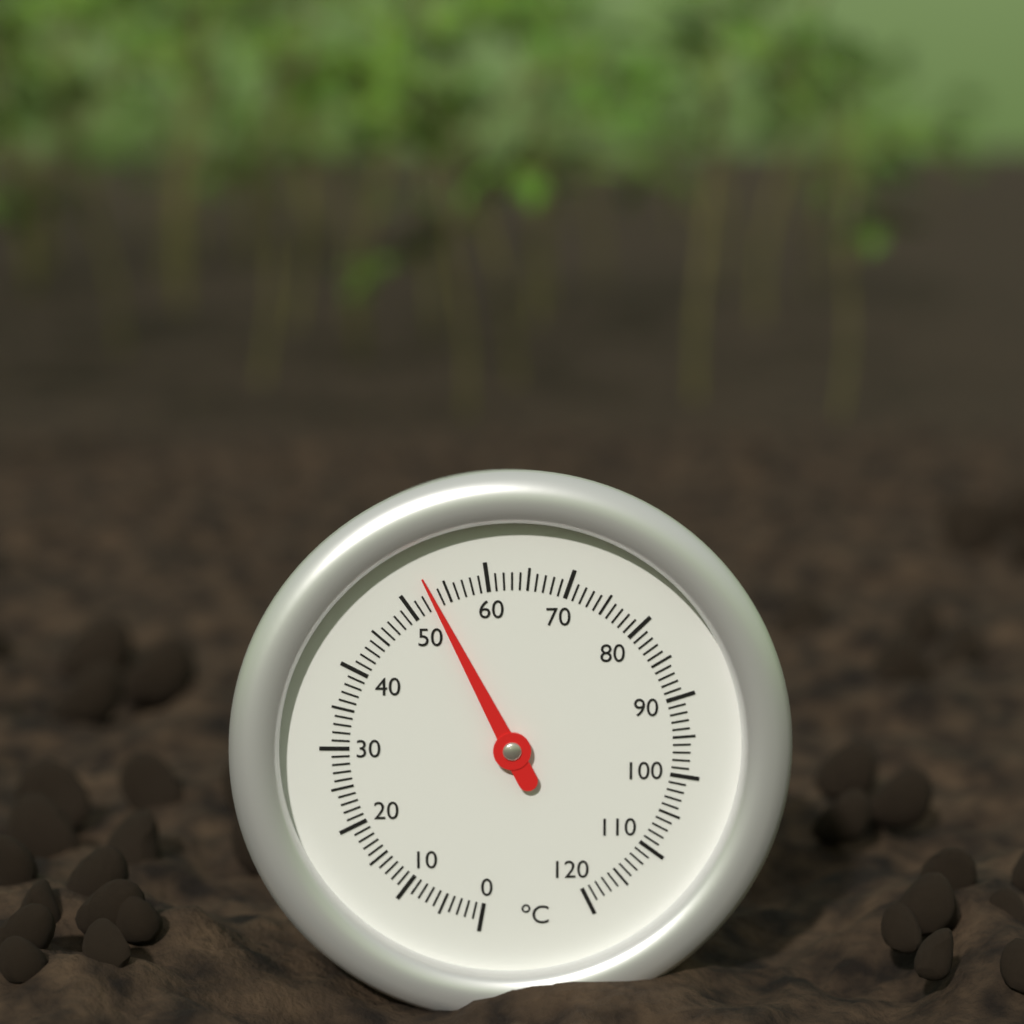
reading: 53 °C
